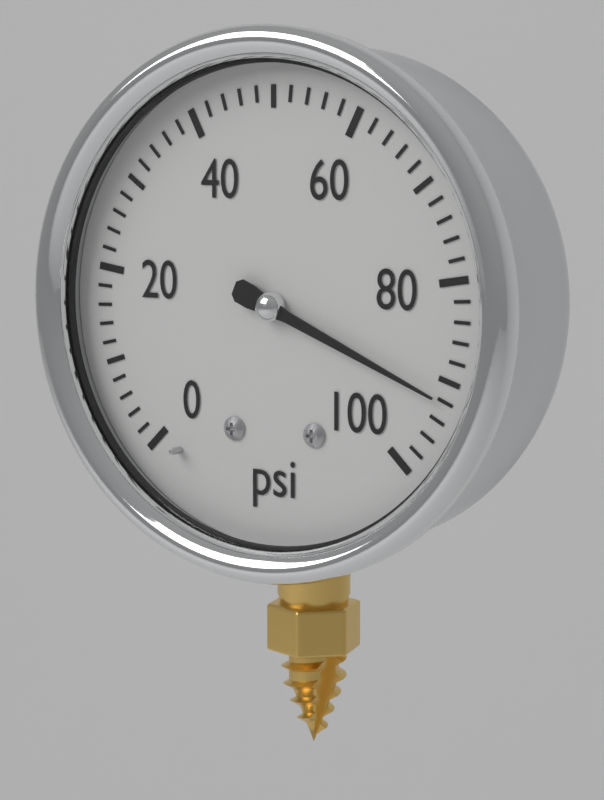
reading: 92 psi
